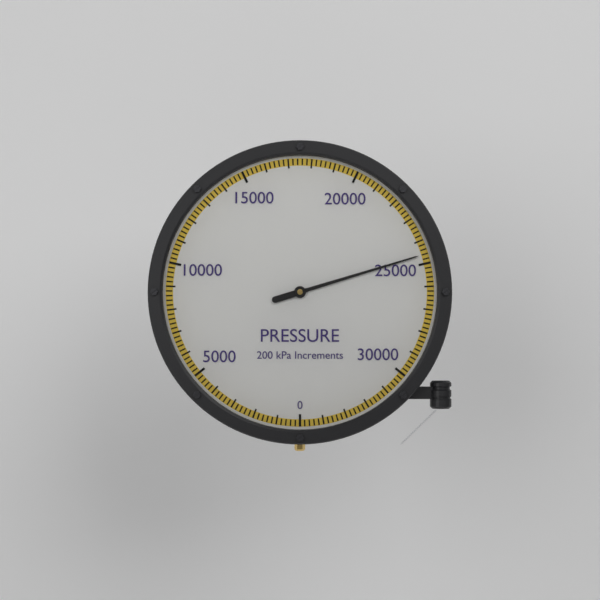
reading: 24600 kPa
